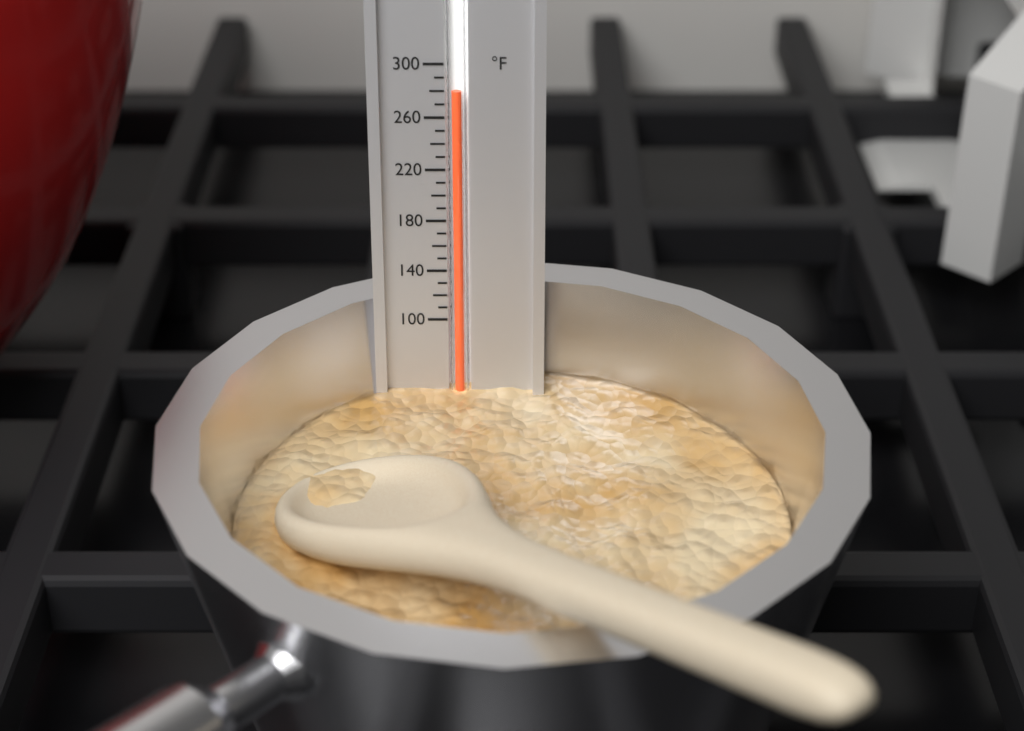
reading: 280 °F
